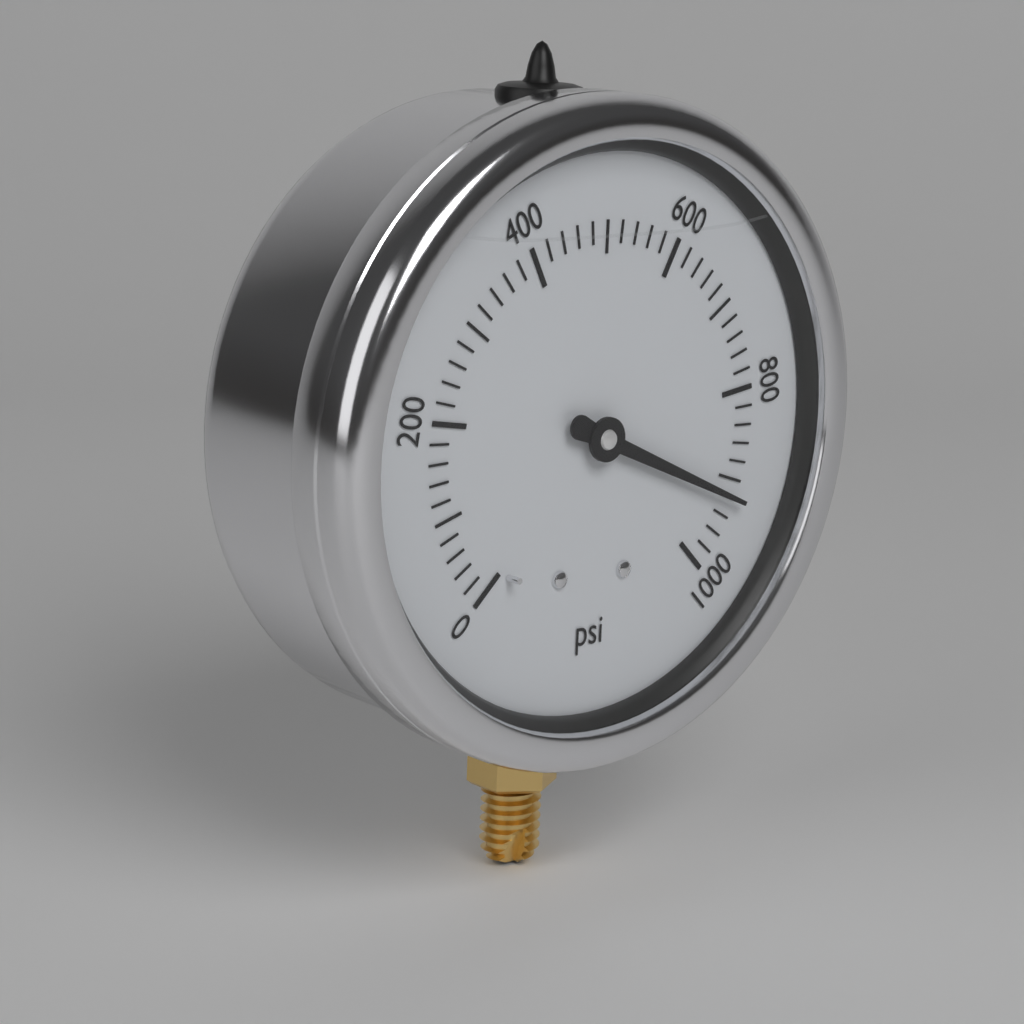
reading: 920 psi
